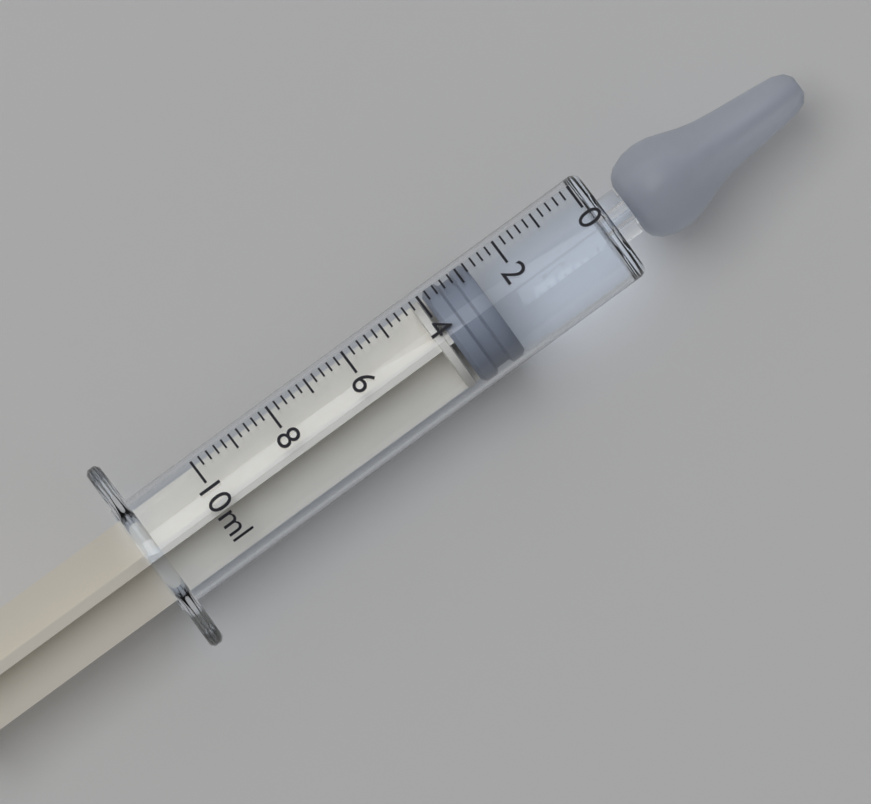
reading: 2.8 ml
